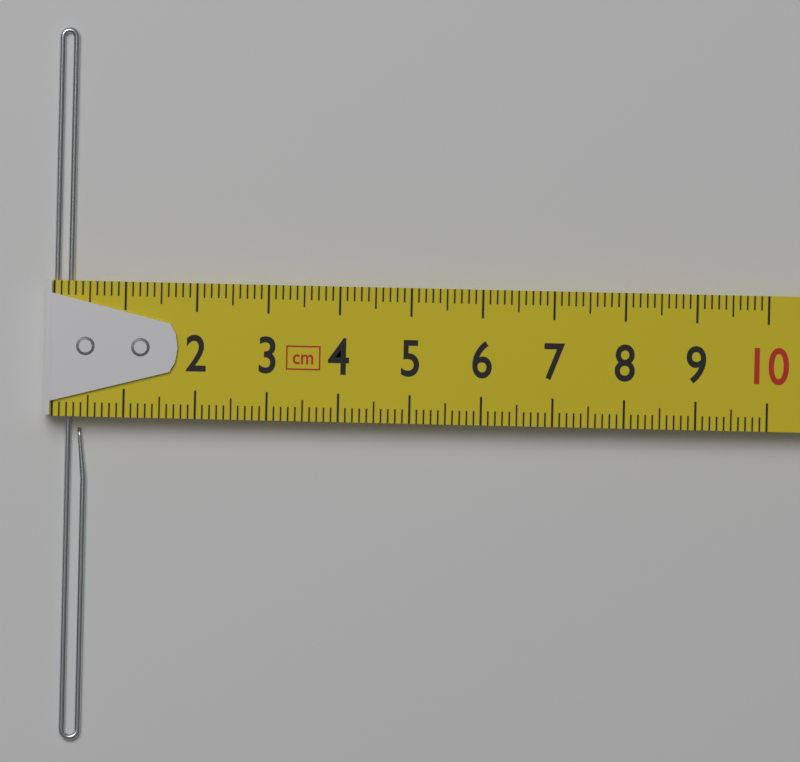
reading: 0.5 cm
